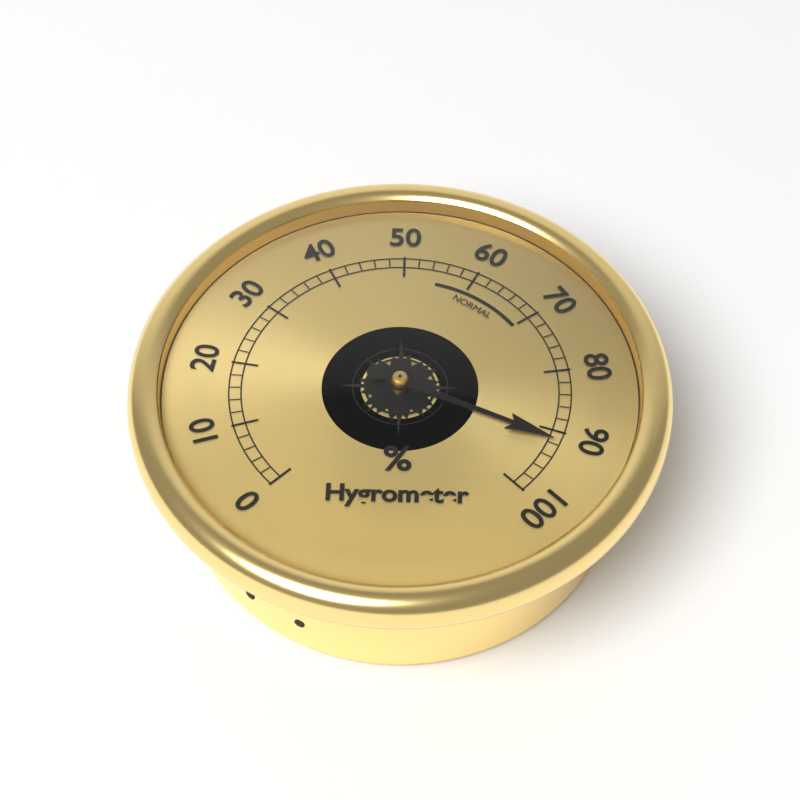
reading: 92 %
